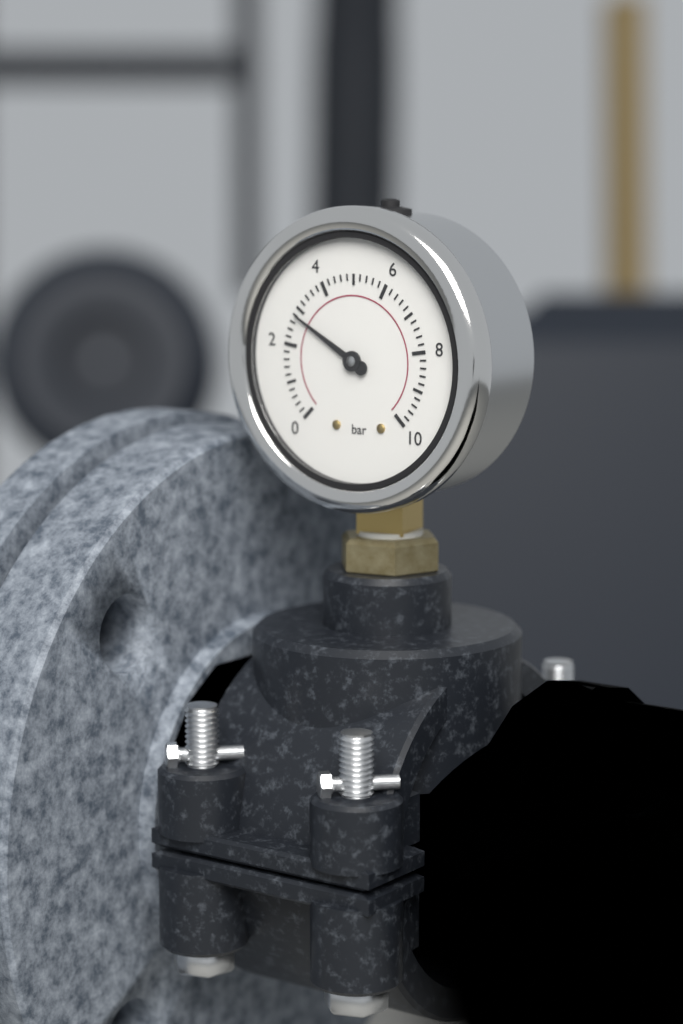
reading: 2.8 bar
